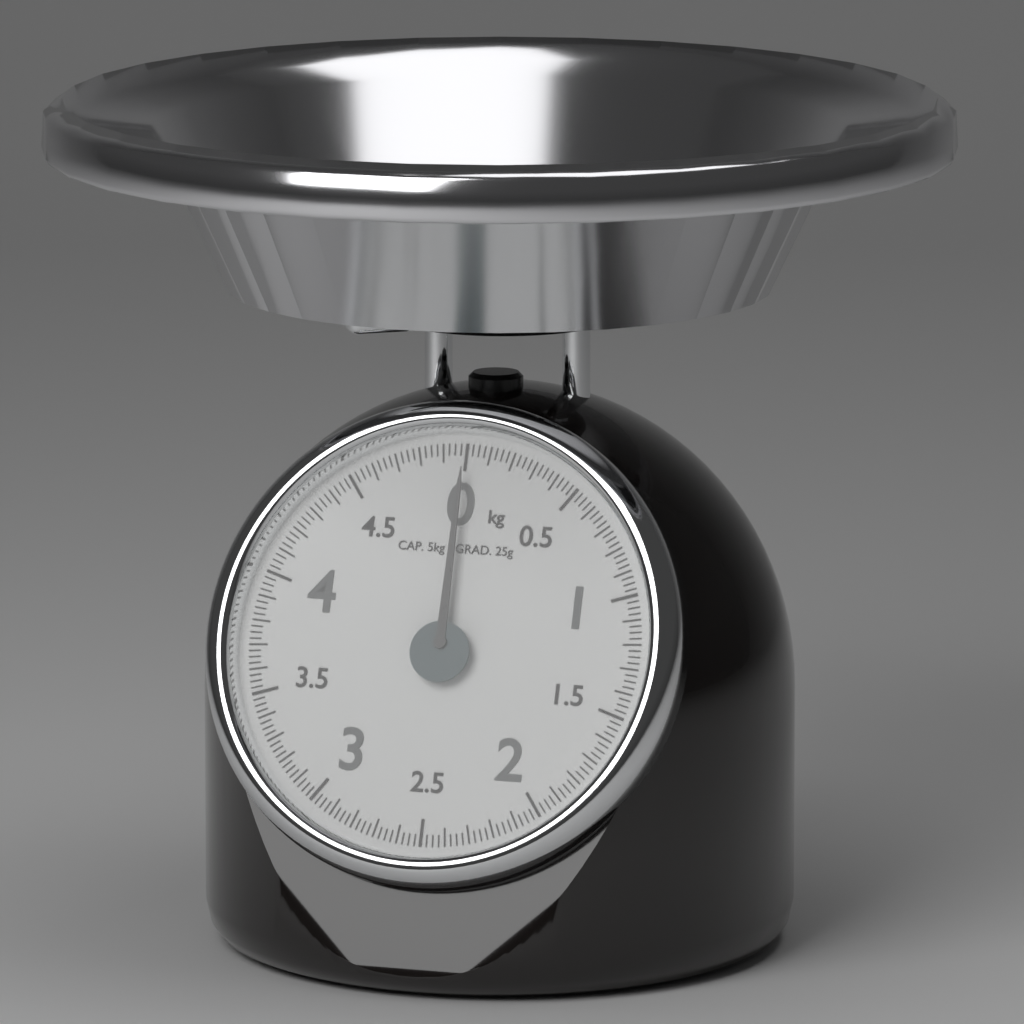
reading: 0.000 kg
